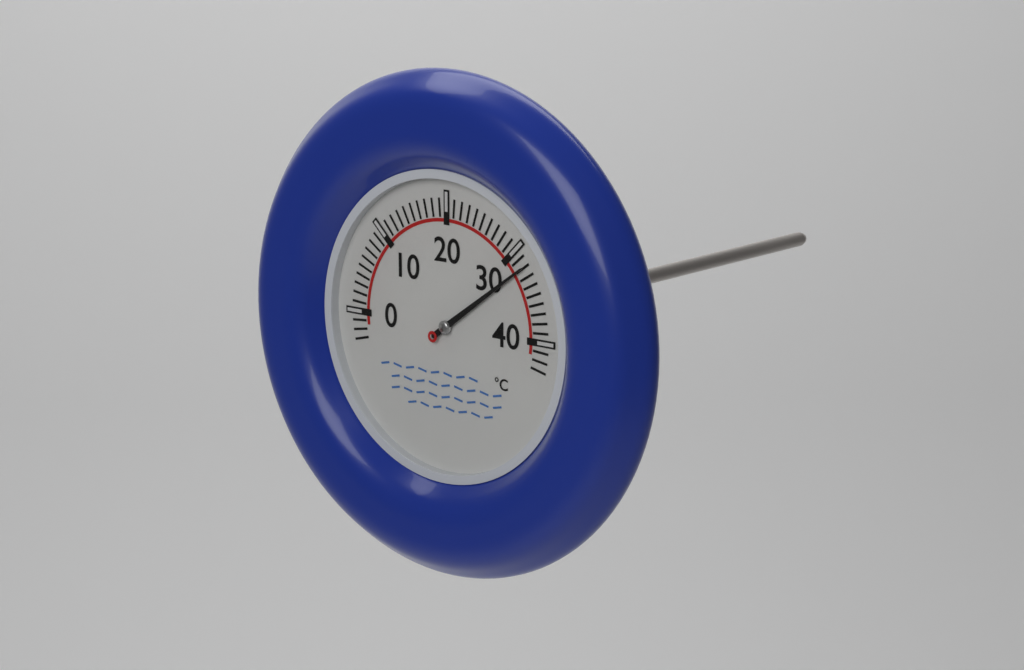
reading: 32 °C
